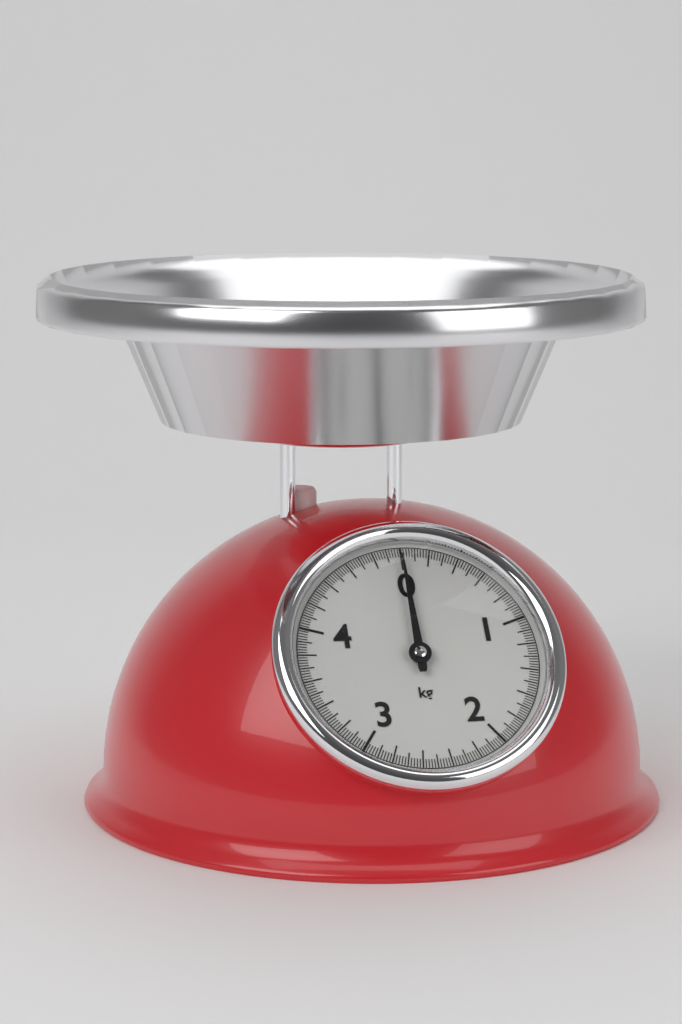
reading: 0.00 kg
